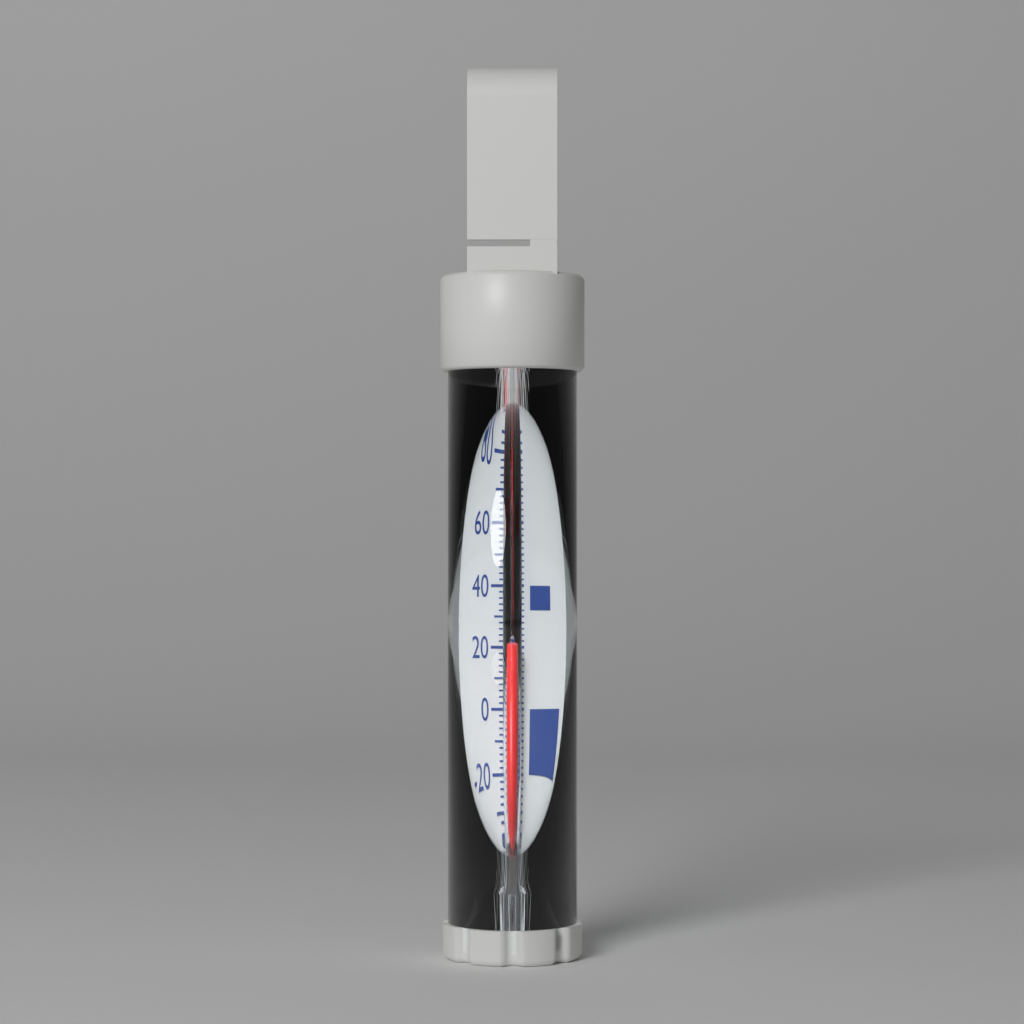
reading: 20 °F
